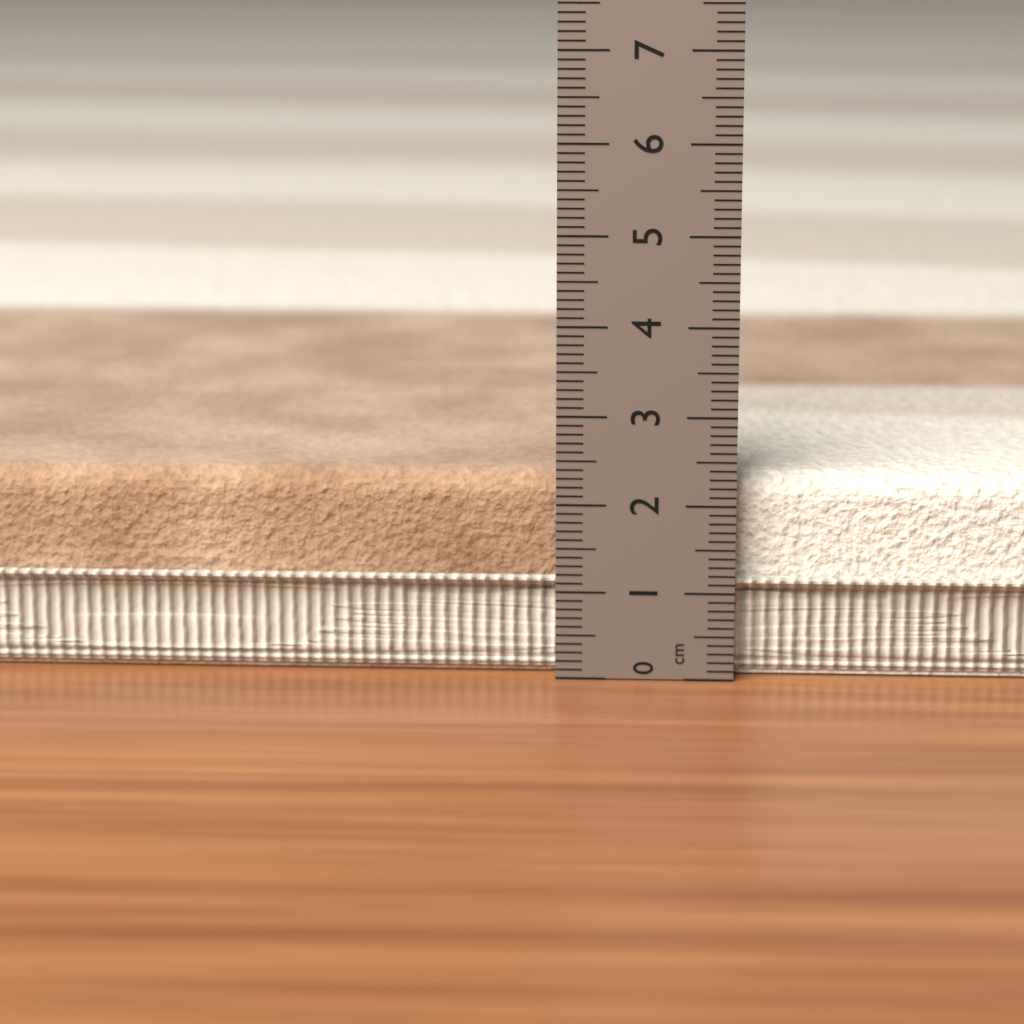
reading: 2.3 cm
